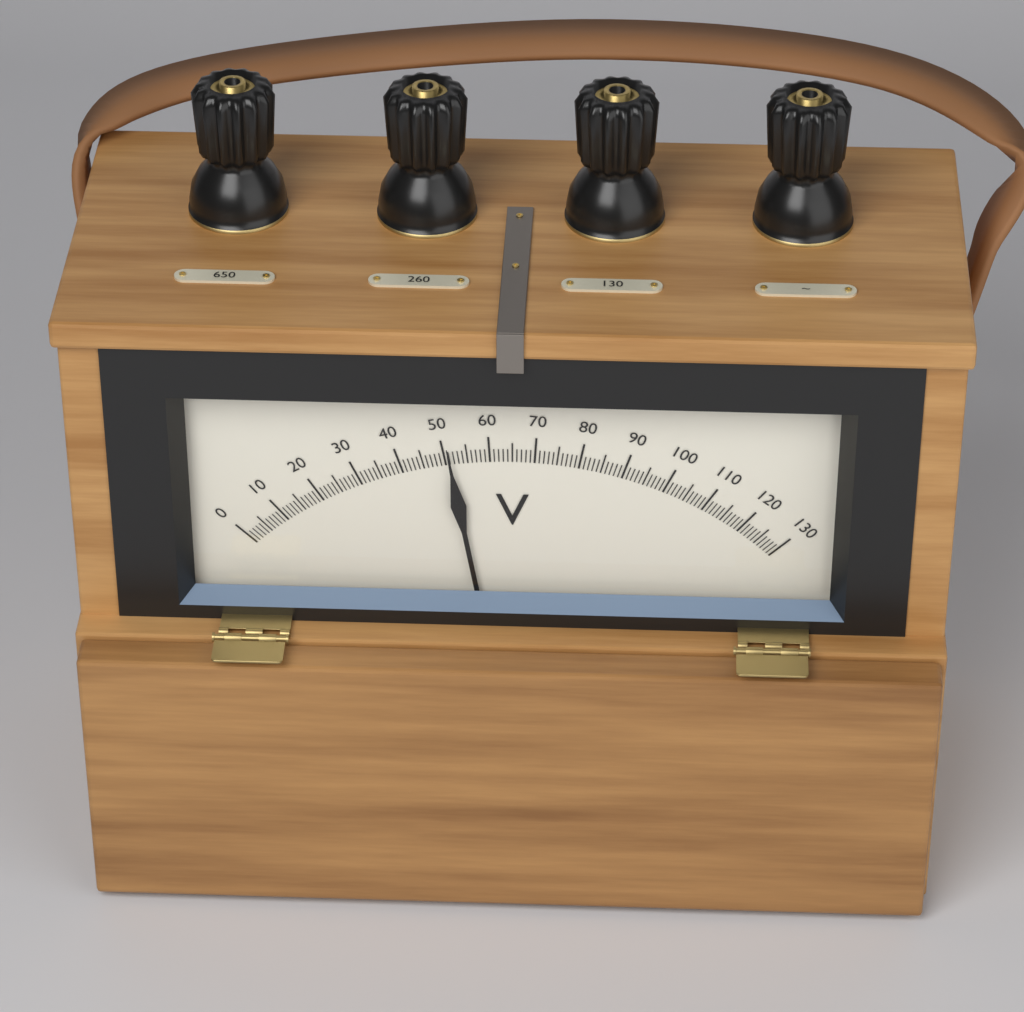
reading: 51 V
